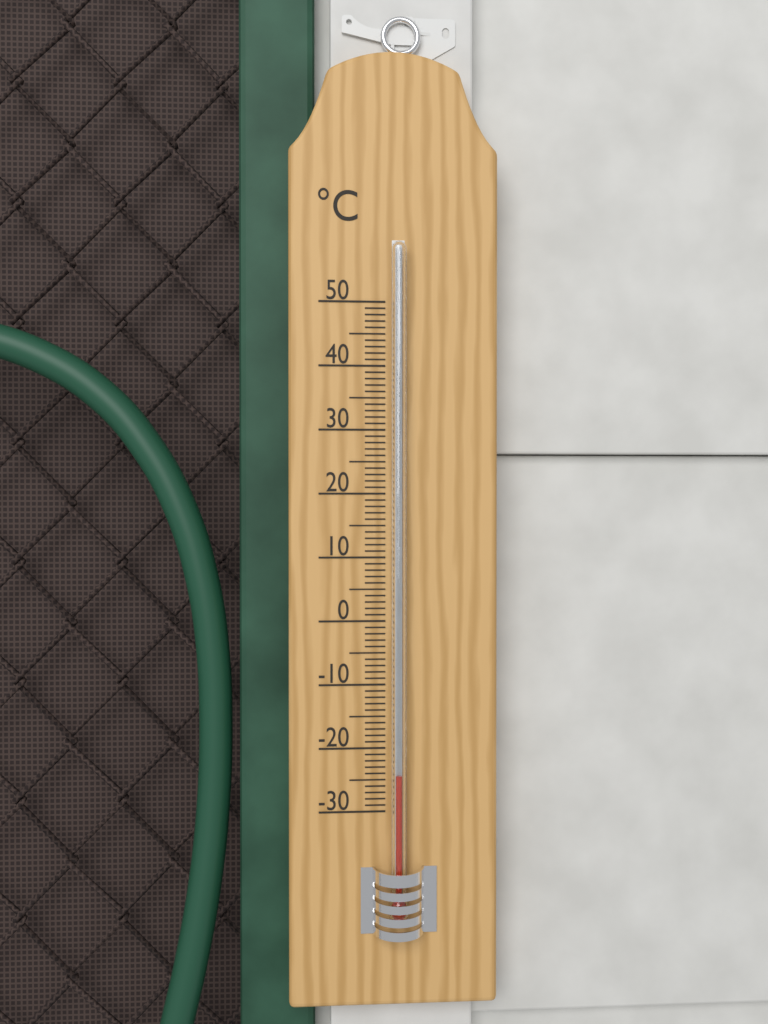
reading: -24 °C
